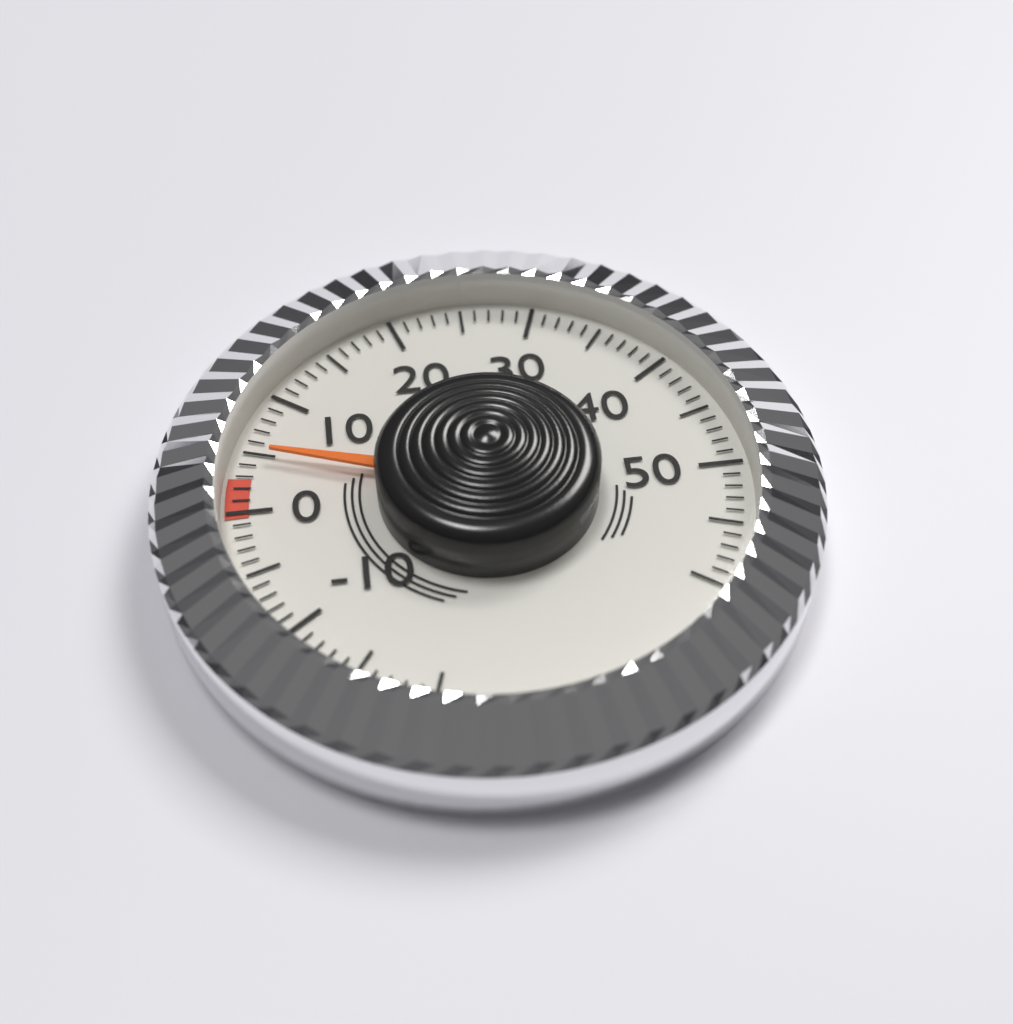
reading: 5 (no unit)
